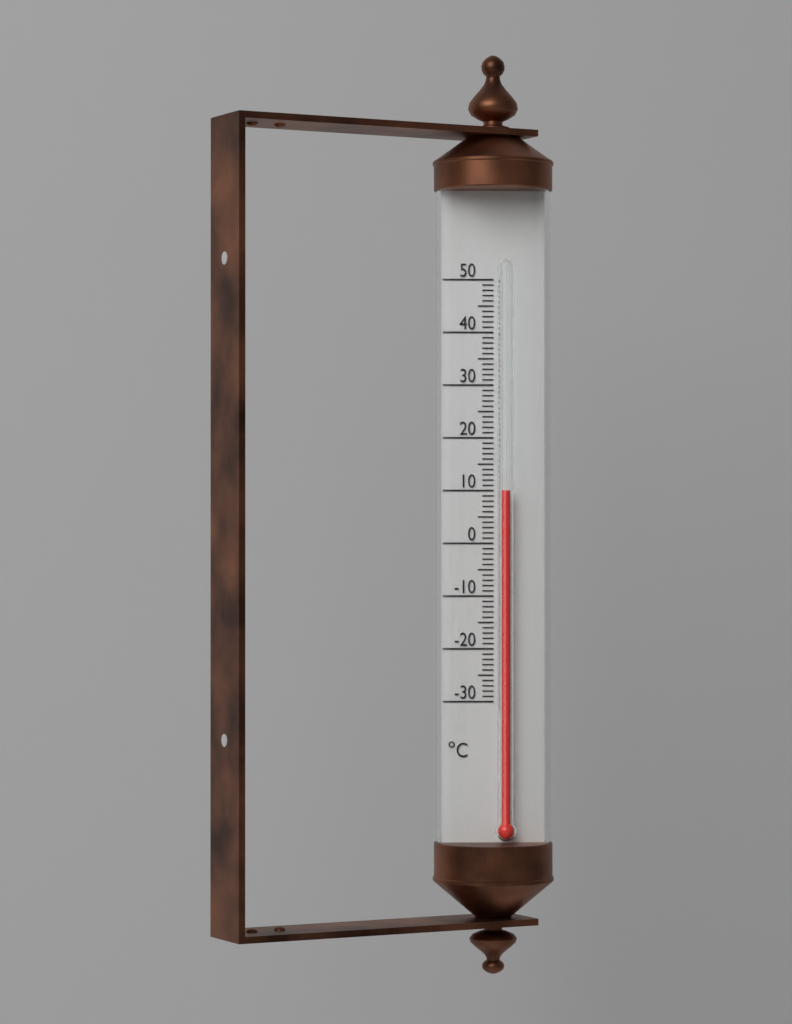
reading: 10 °C
